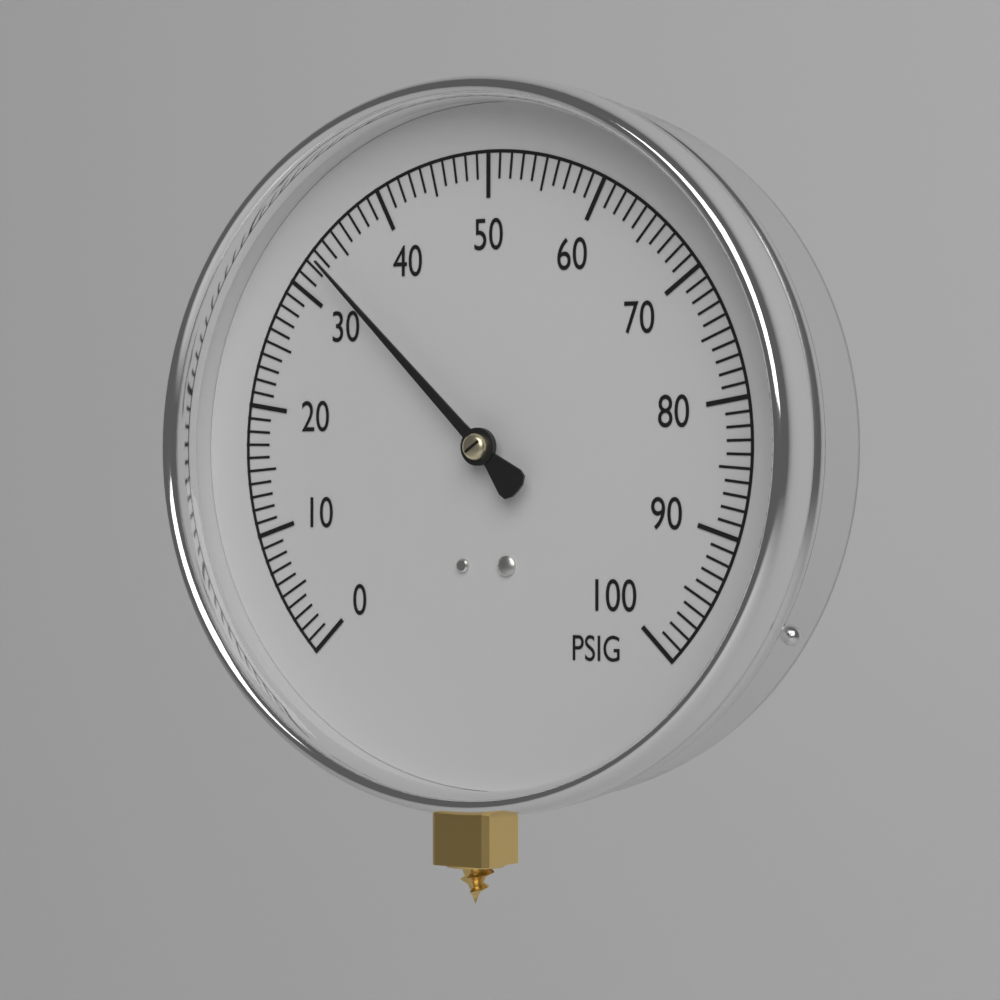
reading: 33 PSIG
